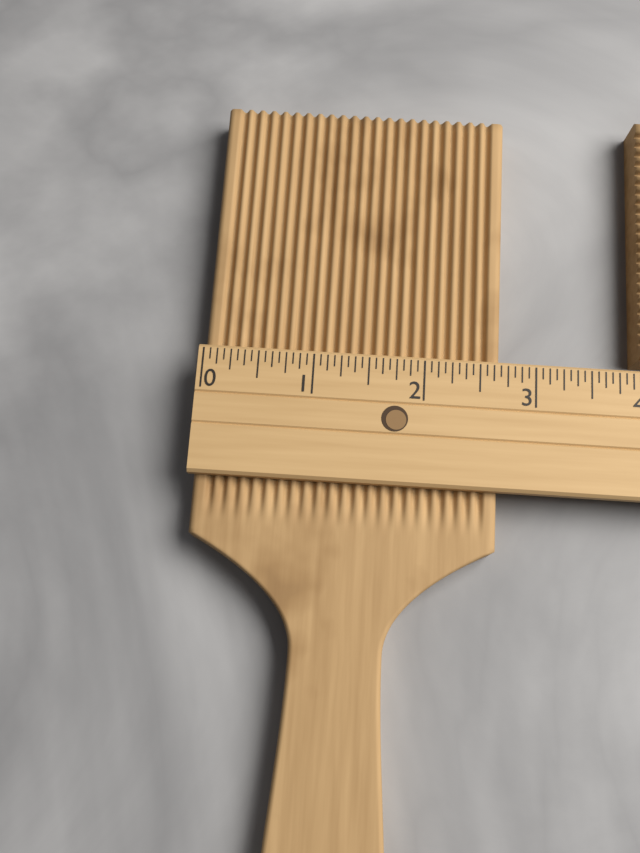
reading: 2.6875 (no unit)
